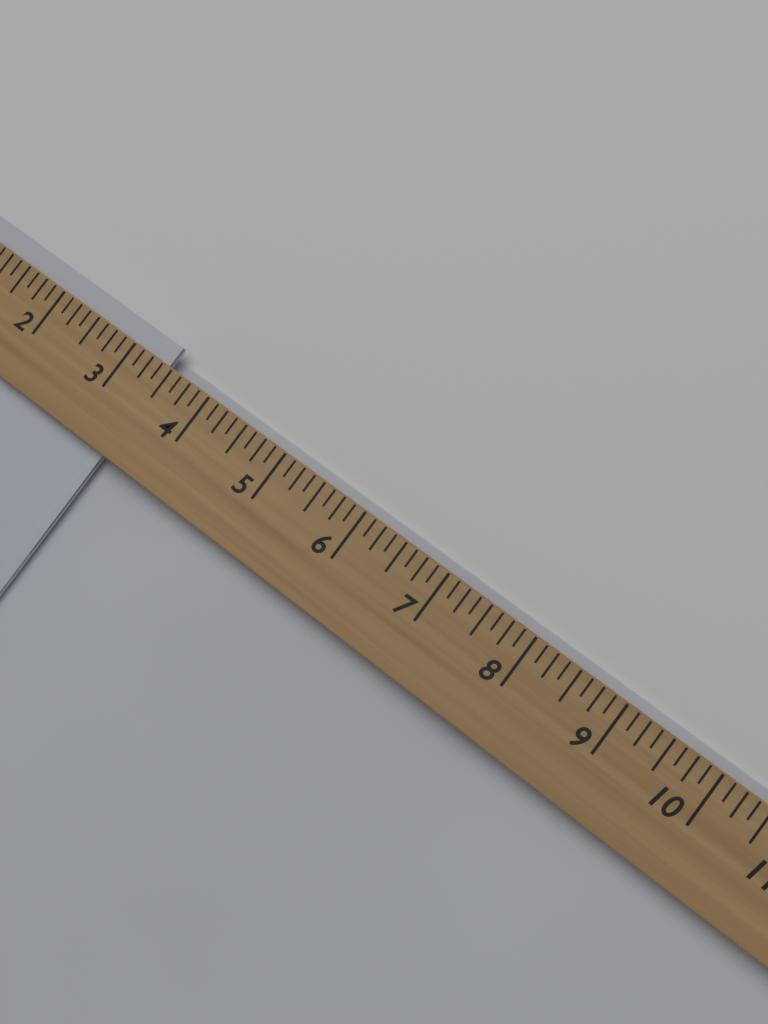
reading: 3.375 (no unit)
